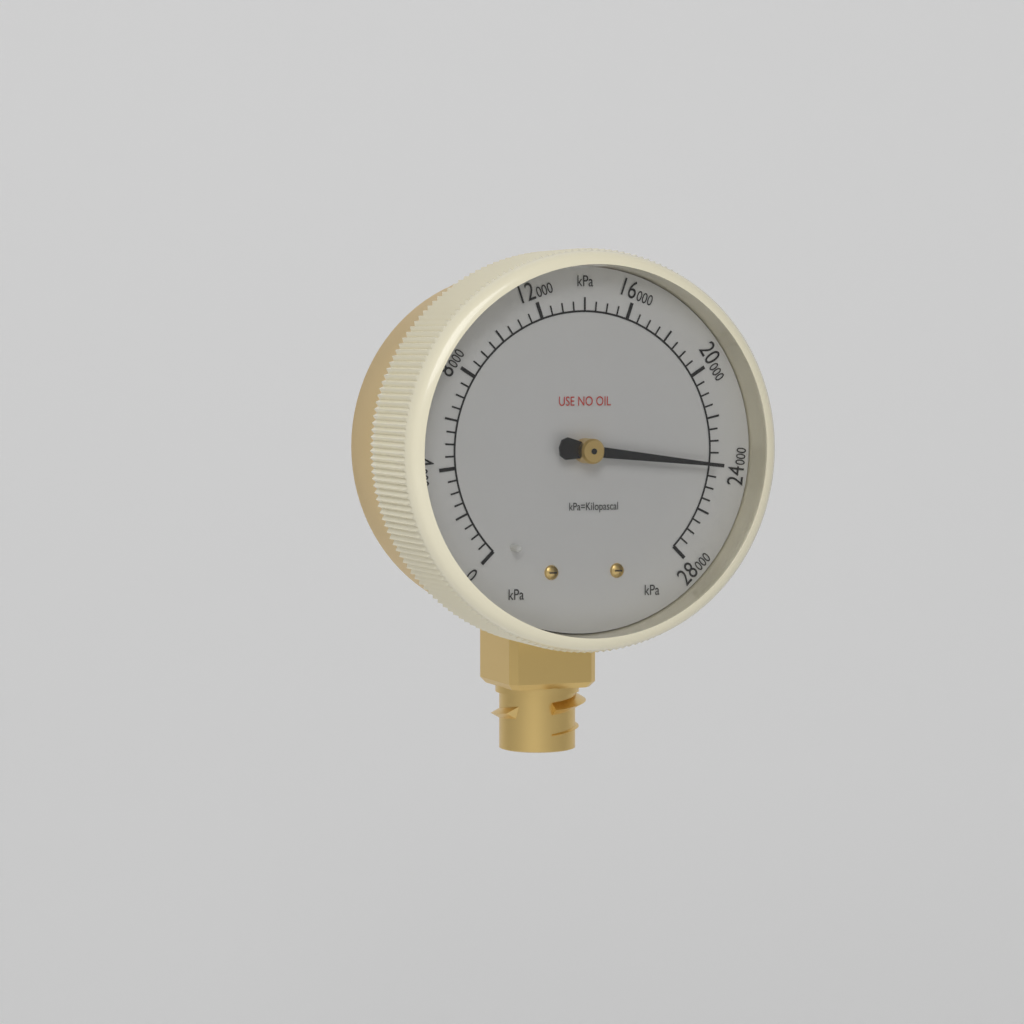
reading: 24000 kPa
